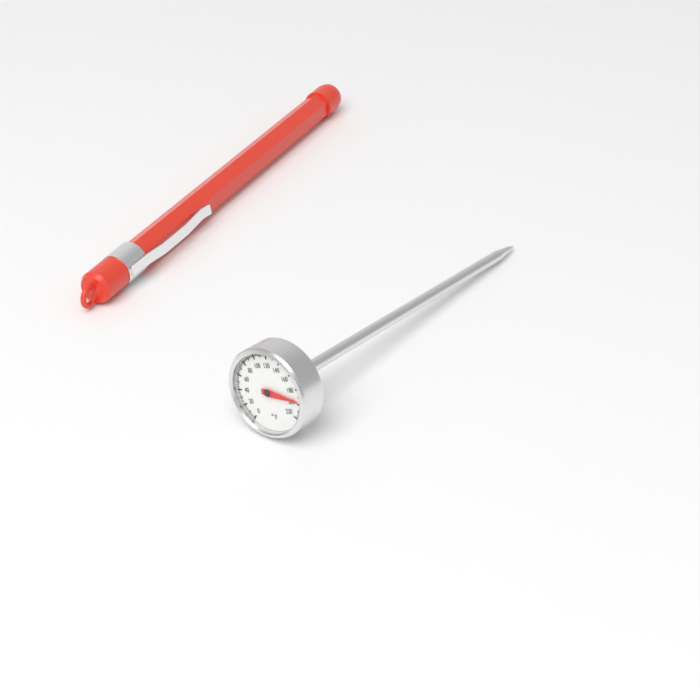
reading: 196 °F
